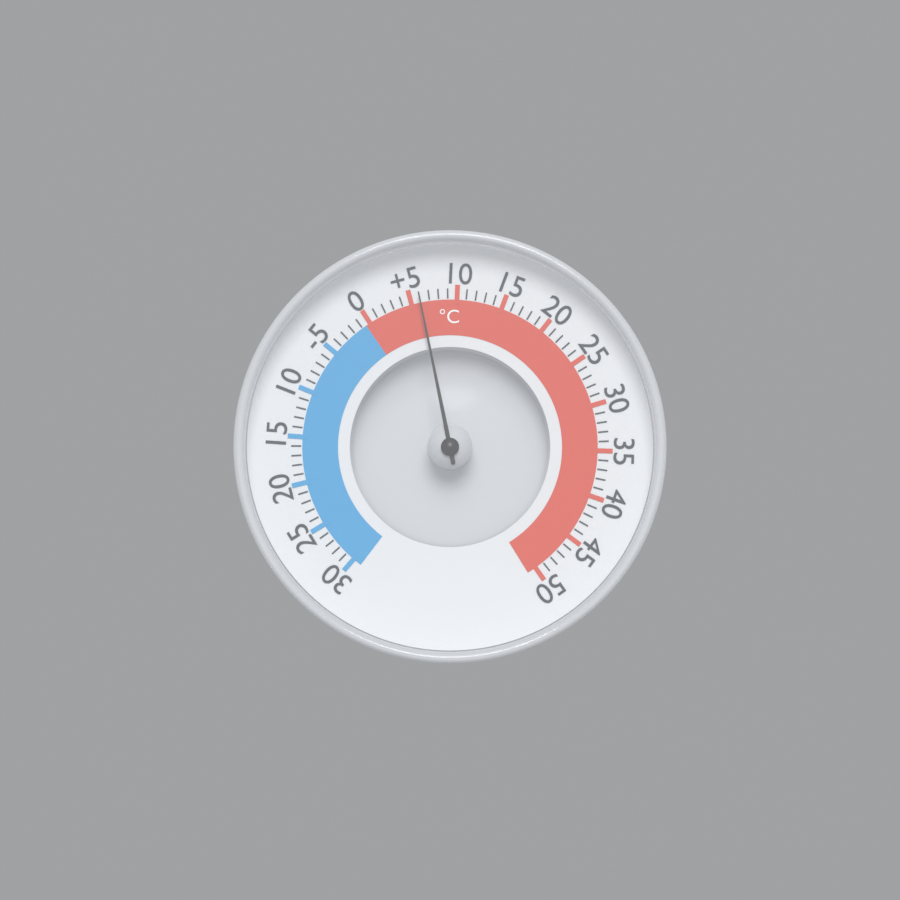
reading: 6 °C
